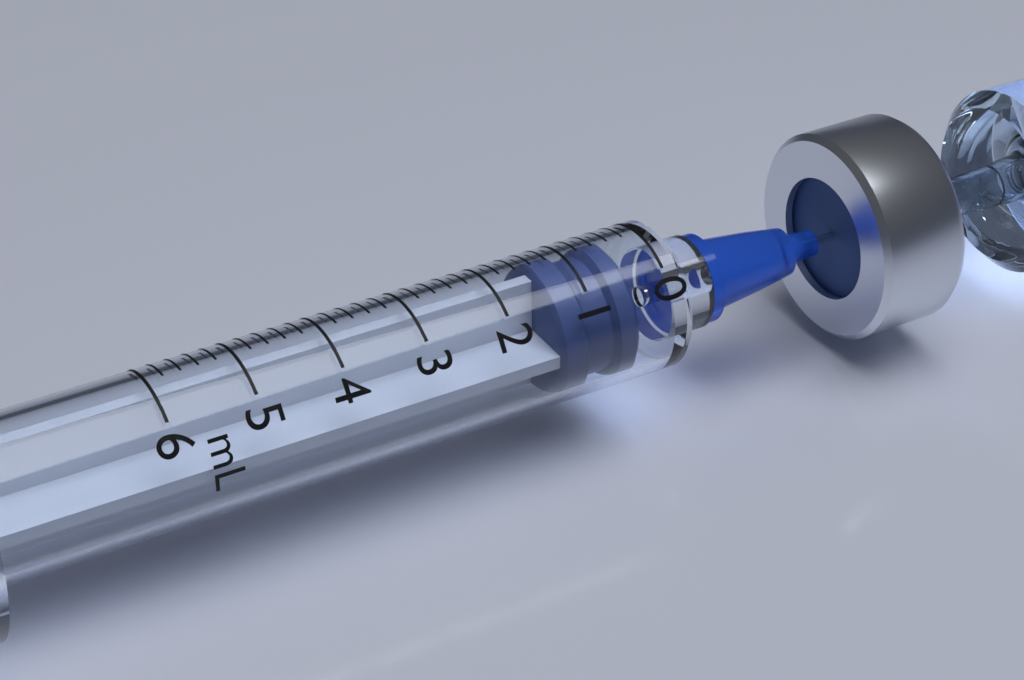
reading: 0.4 mL
